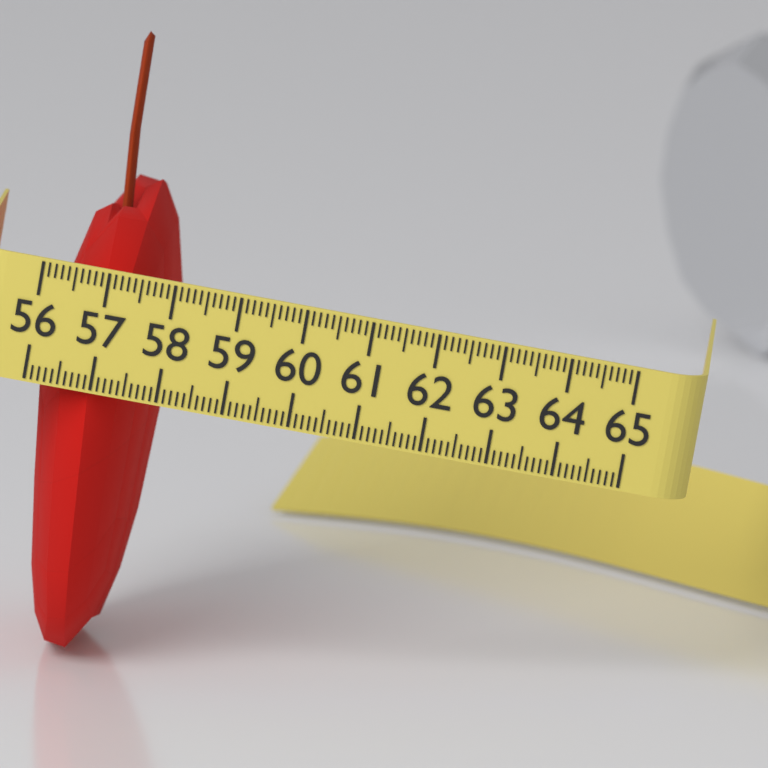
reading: 57.9 (no unit)
